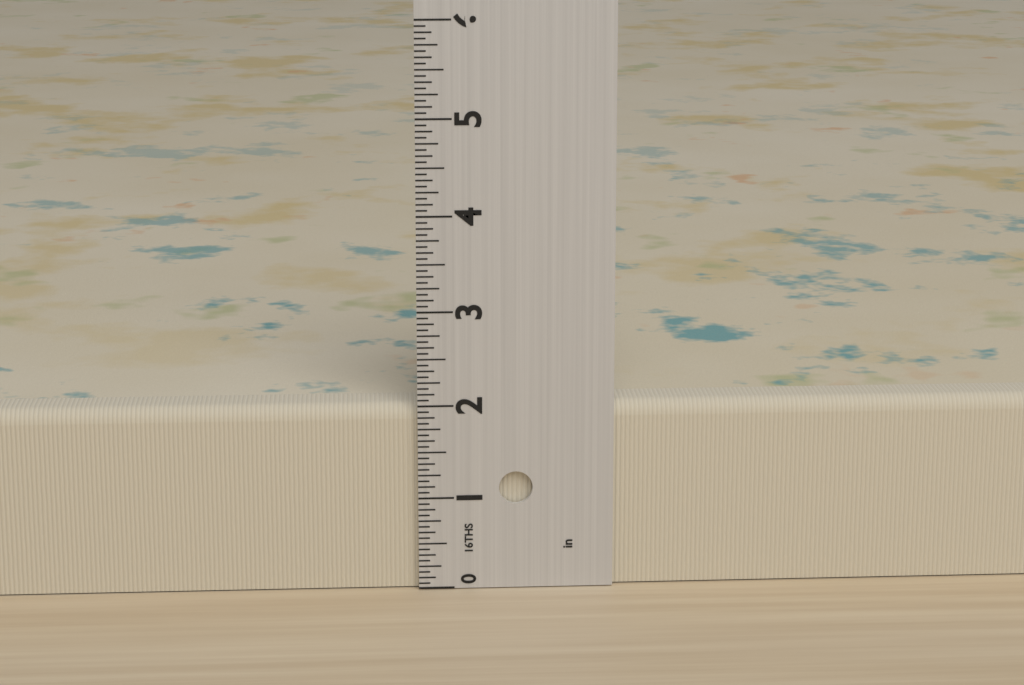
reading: 2.0000 in
